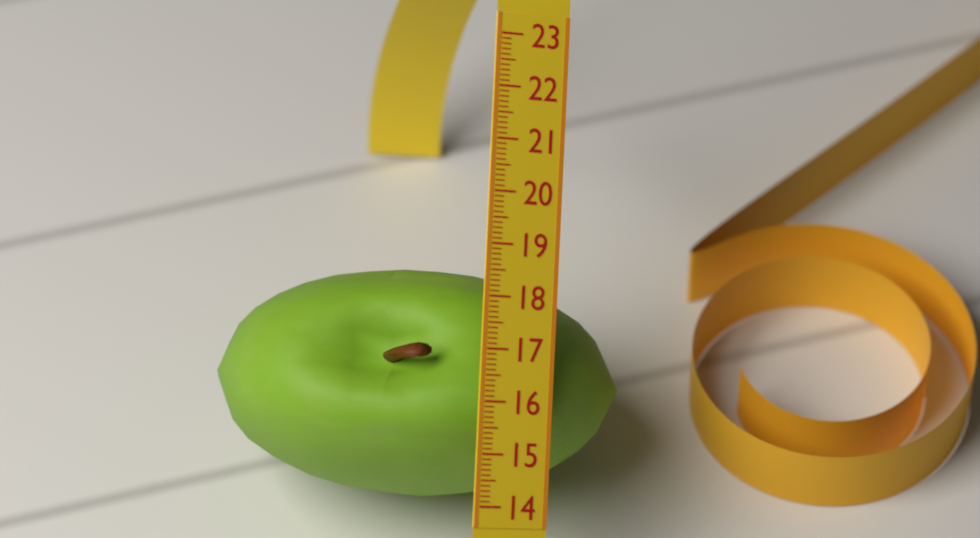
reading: 18.5 (no unit)
